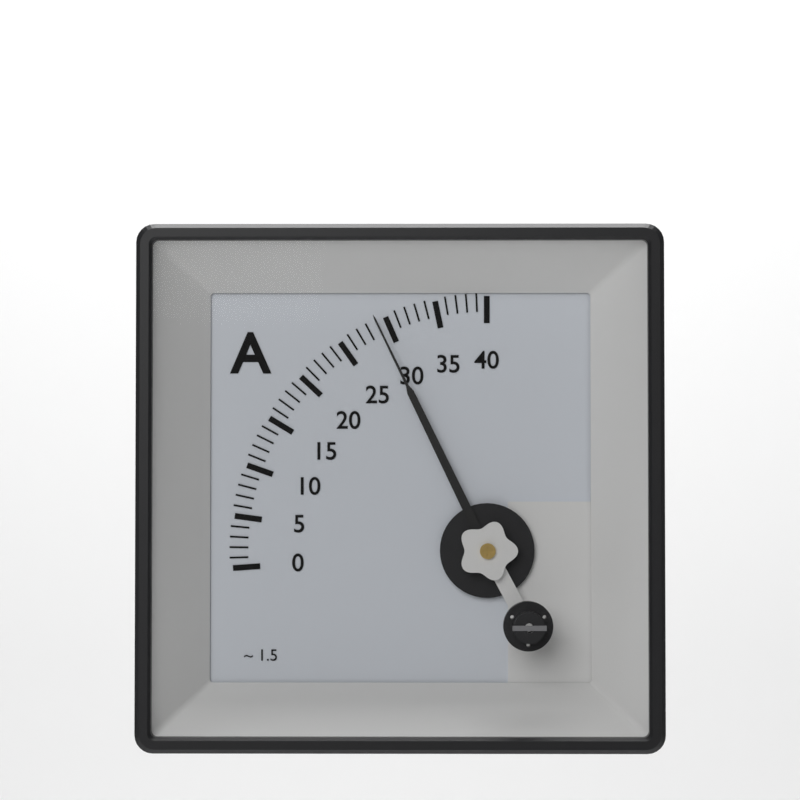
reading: 29 A
